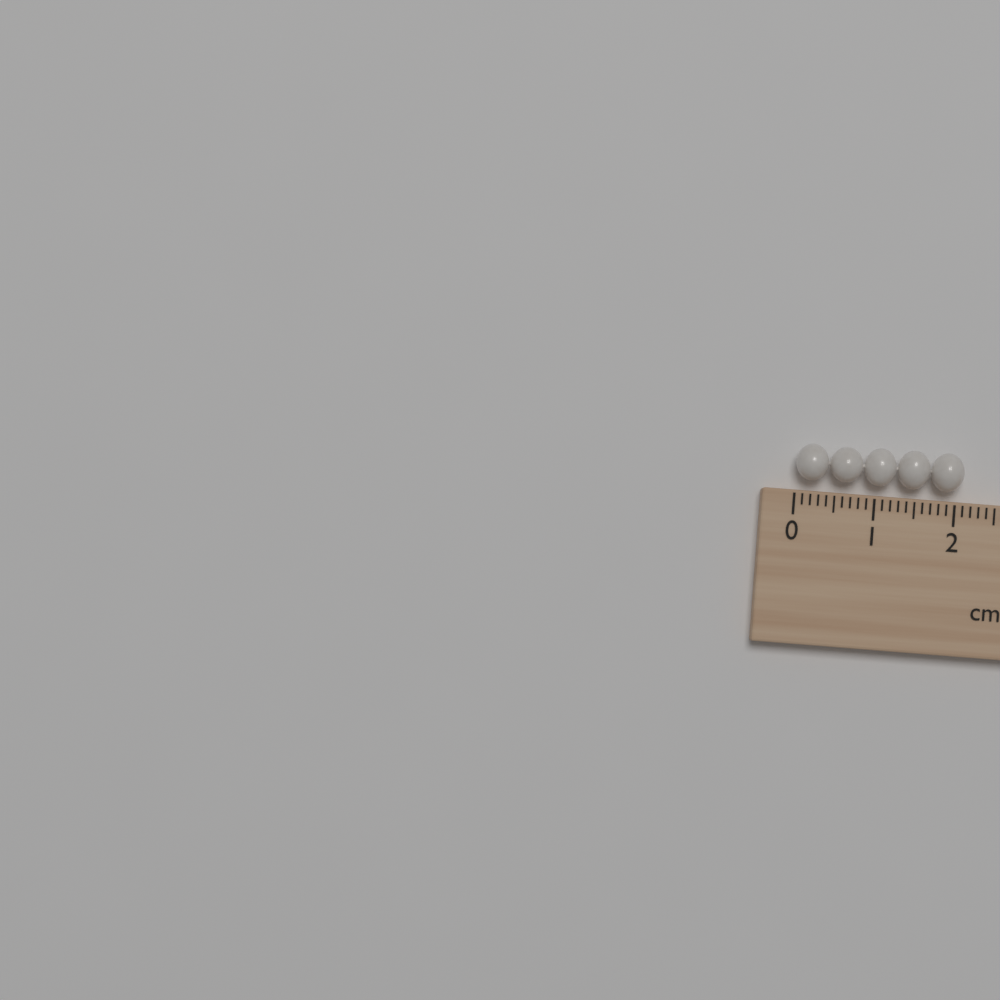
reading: 2.1 cm
